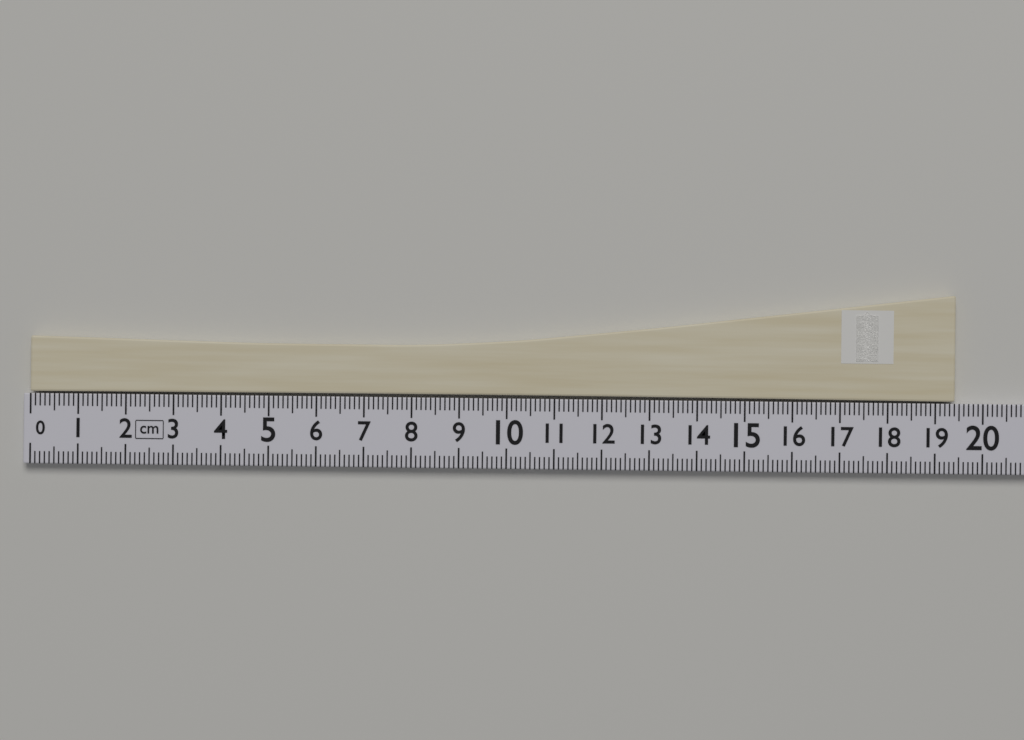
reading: 19.4 cm
